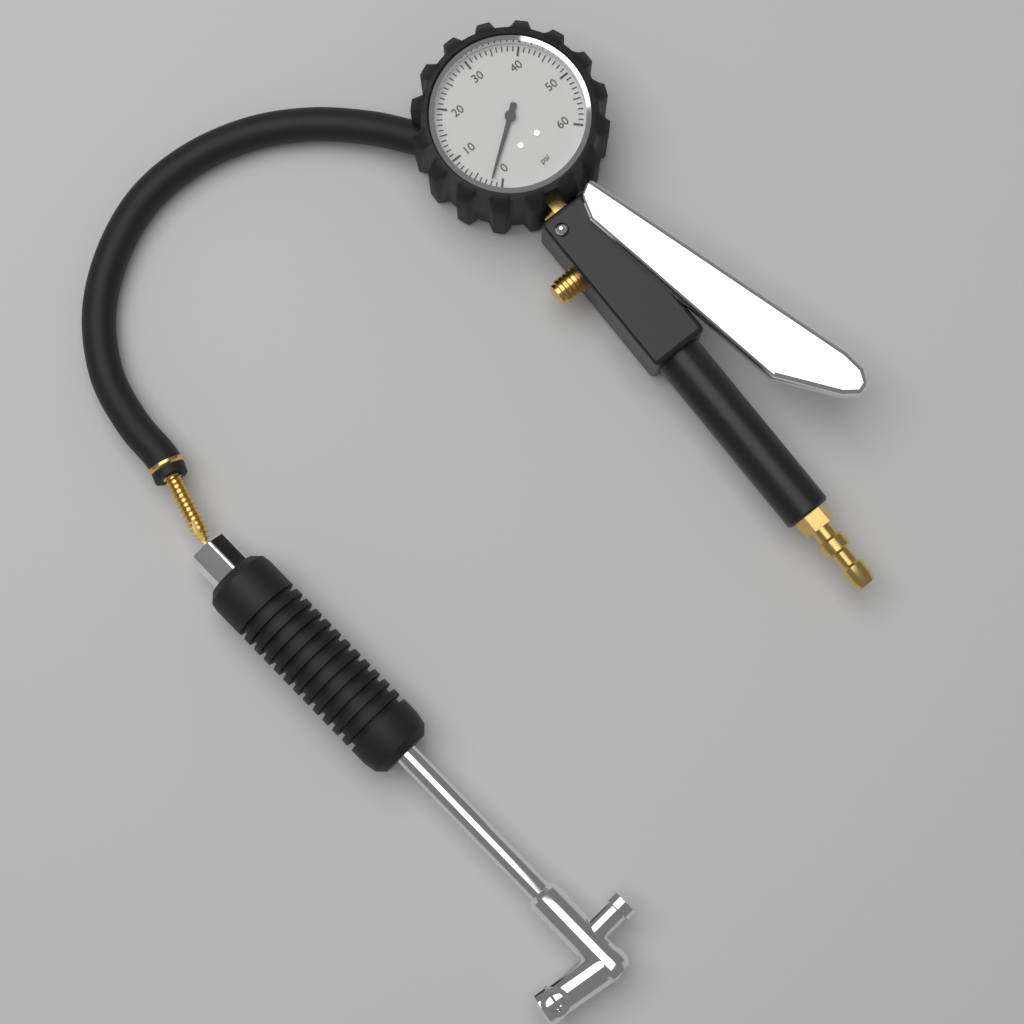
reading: 2 psi
